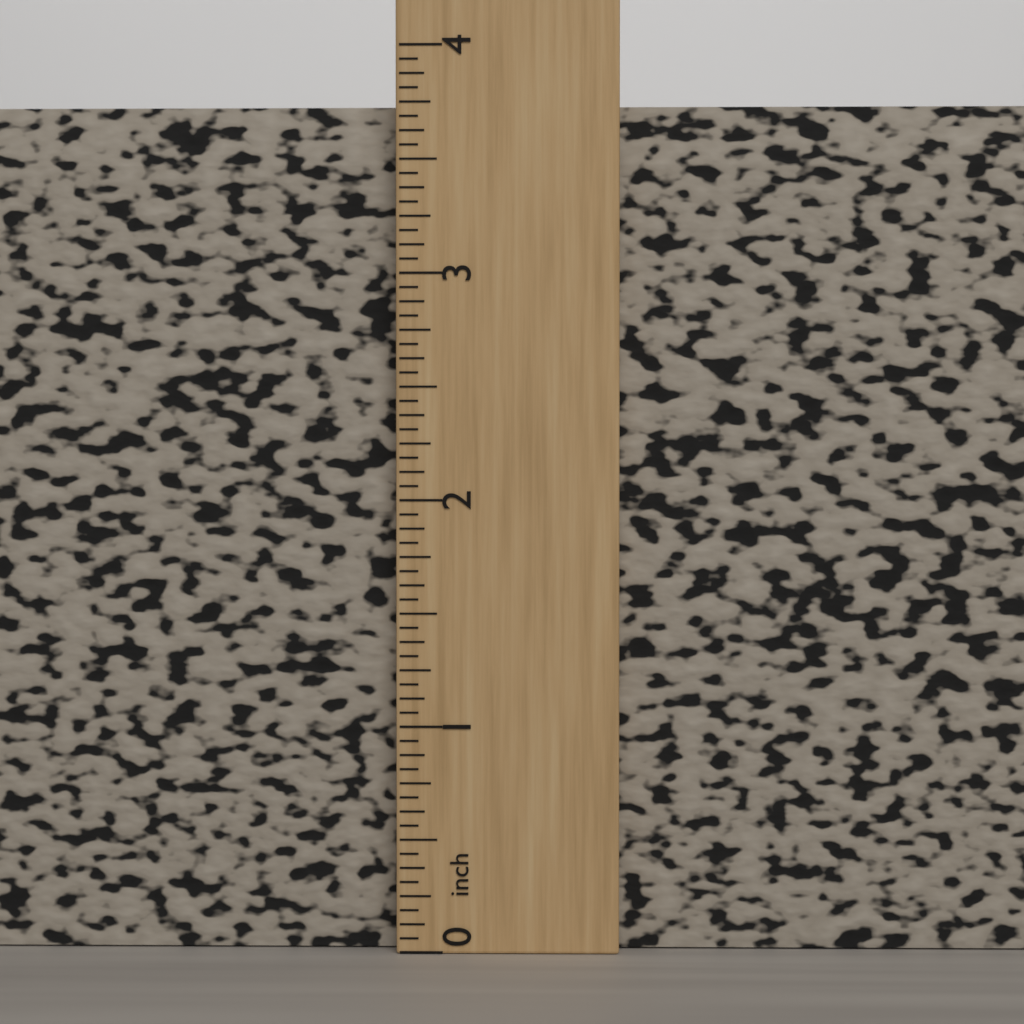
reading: 3.7500 inch
